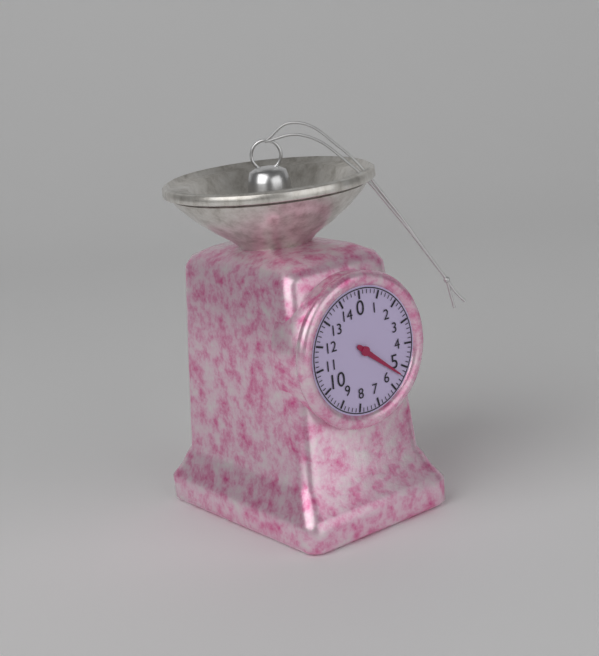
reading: 5.4 (no unit)
